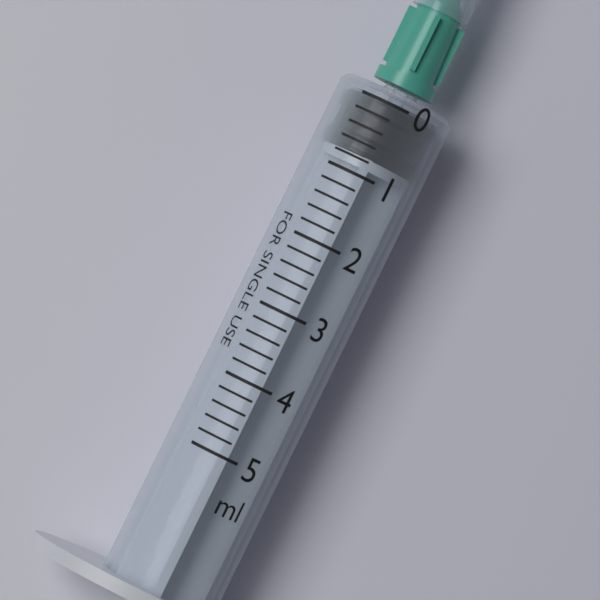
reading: 0.0 ml
